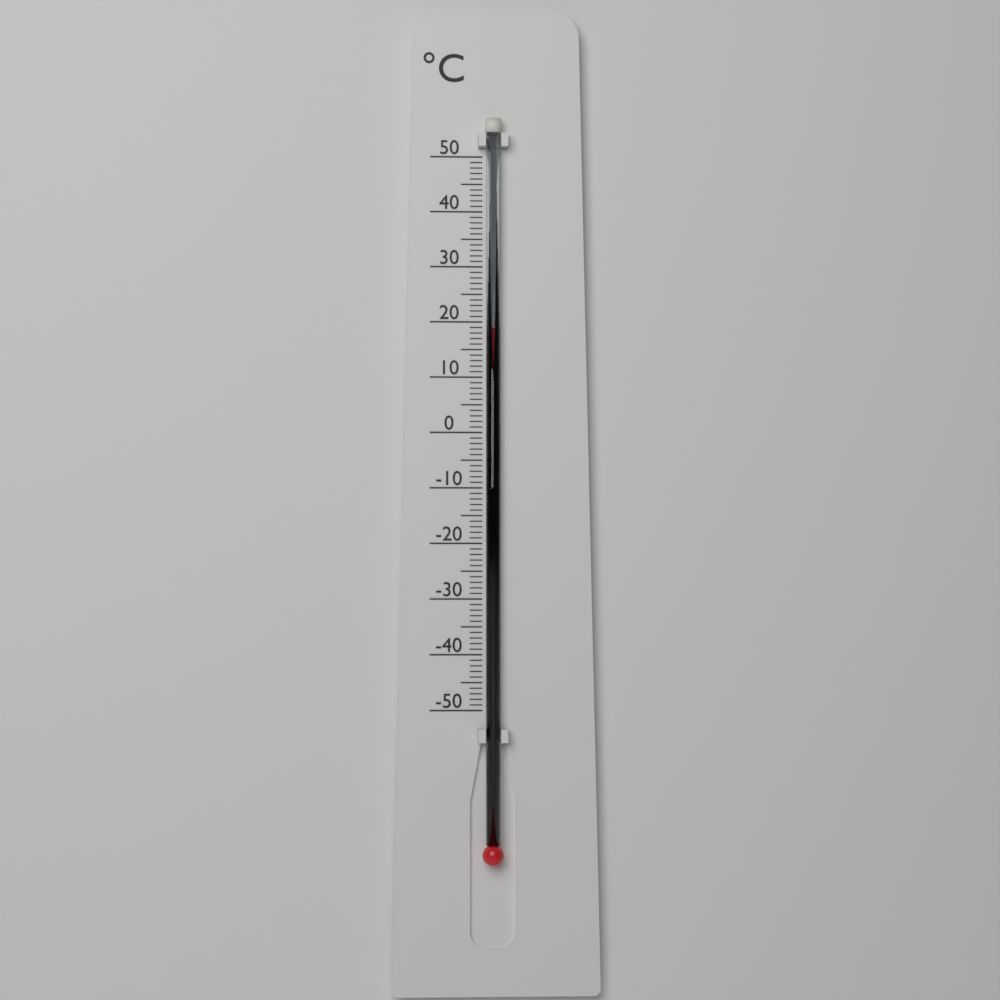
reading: 19 °C
